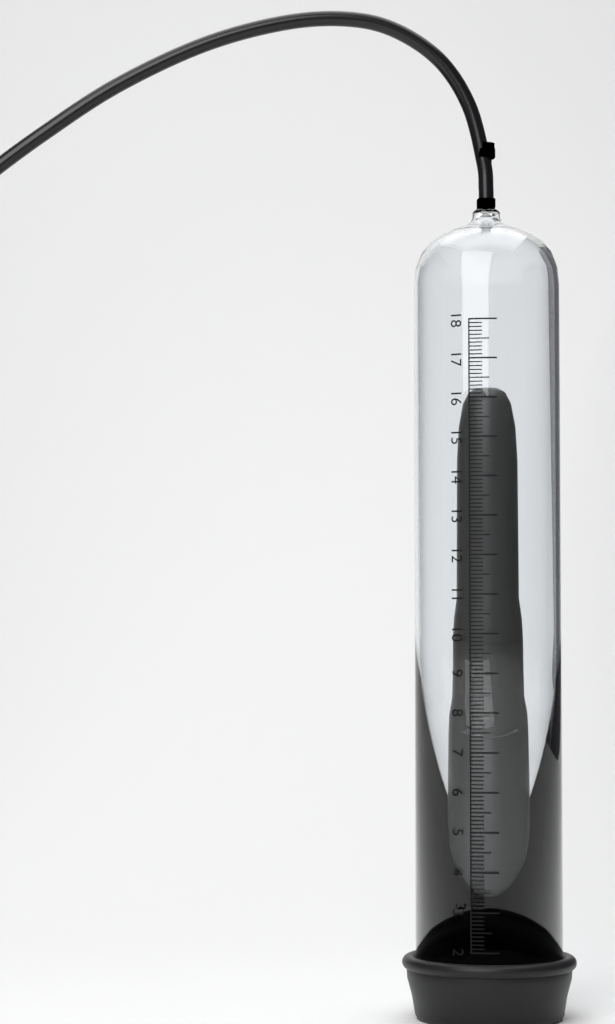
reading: 16.4 (no unit)
